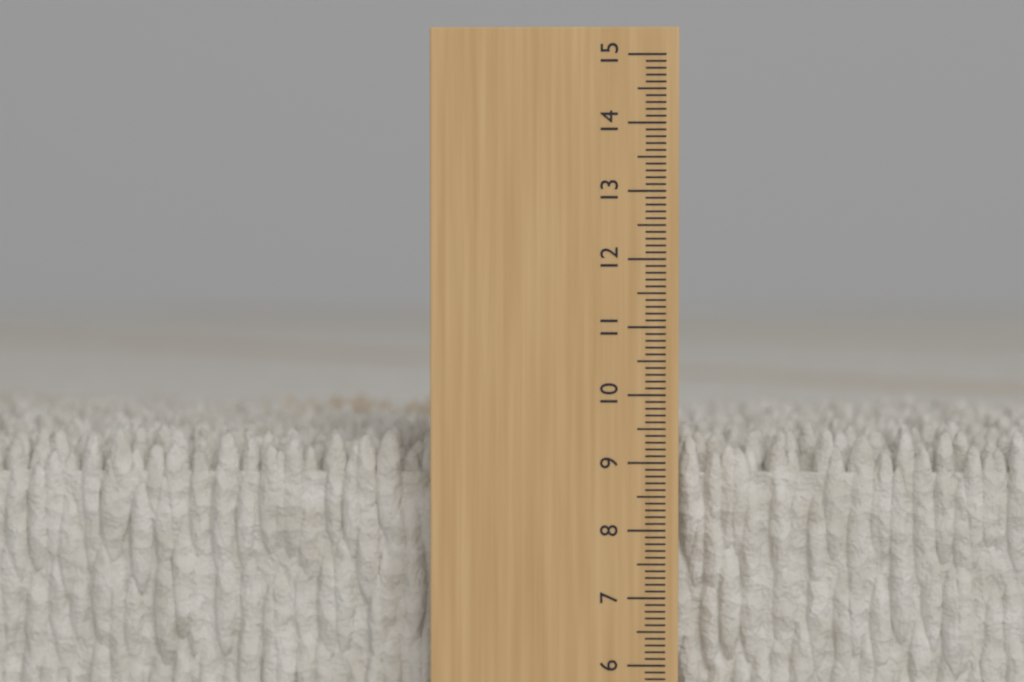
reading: 9.5 cm
